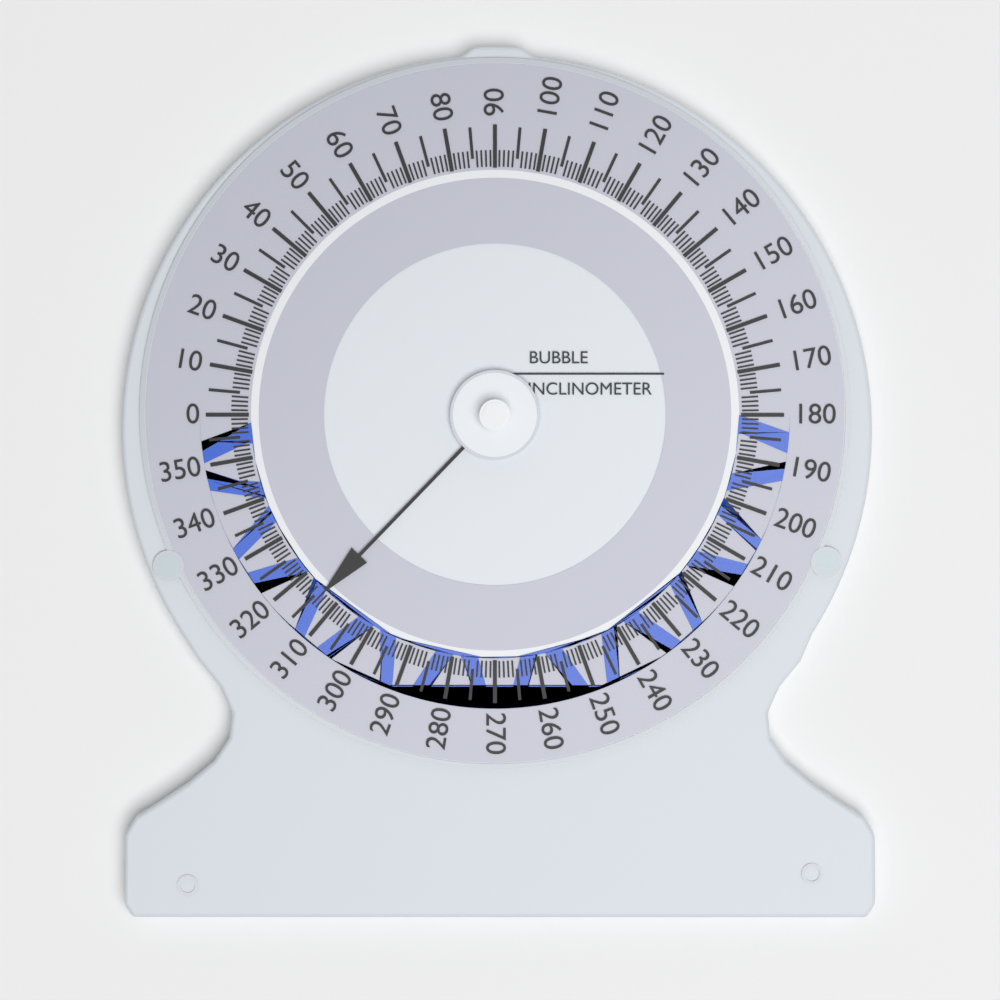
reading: 314 (no unit)
